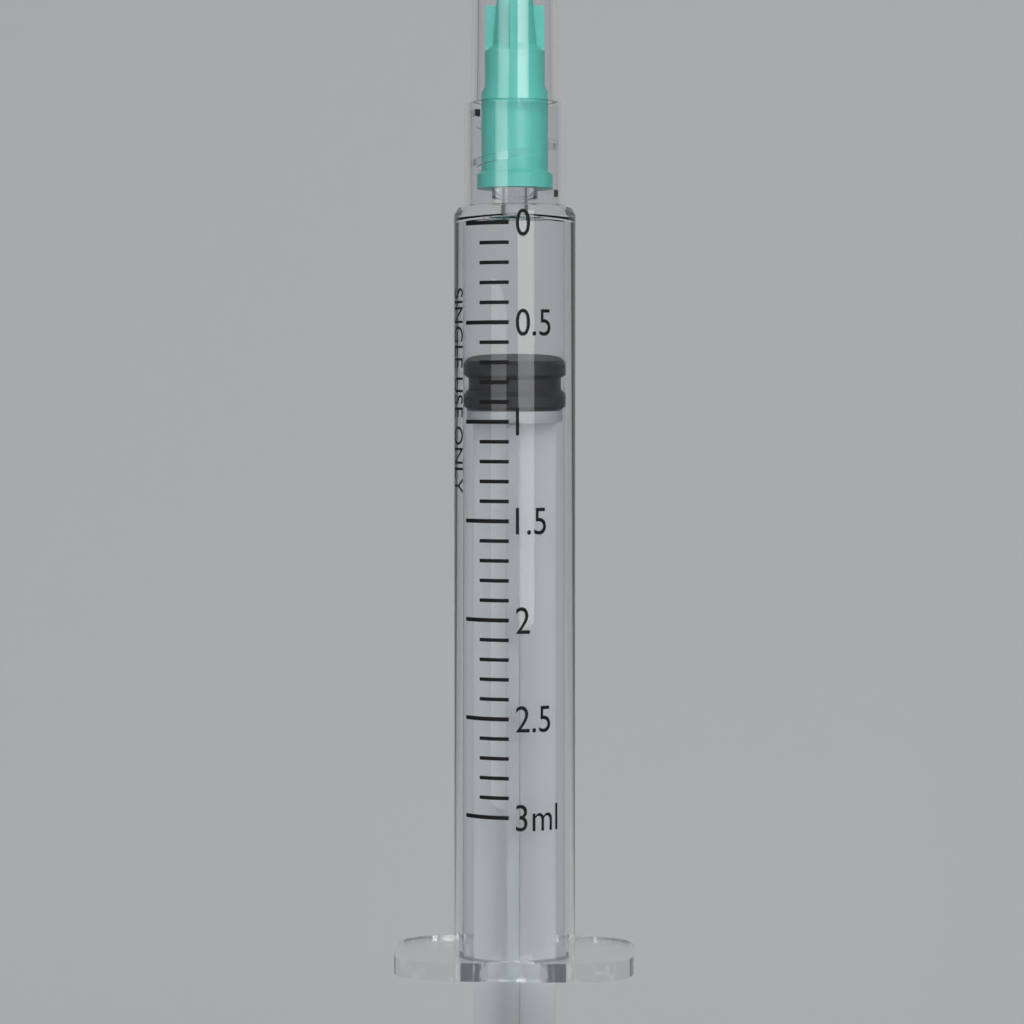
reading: 0.7 ml
